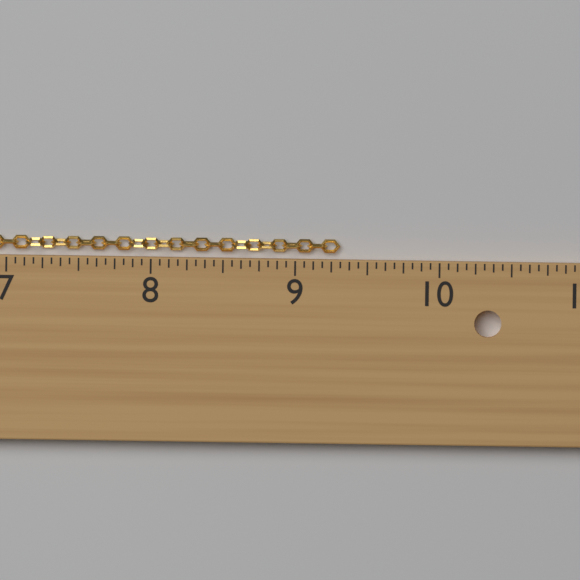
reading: 9.3125 in
